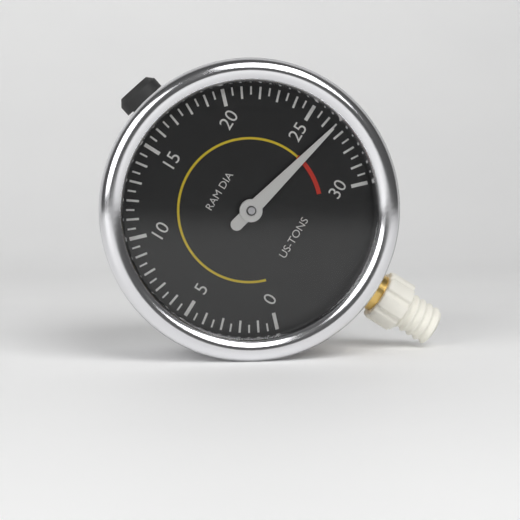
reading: 26.5 US-TONS
